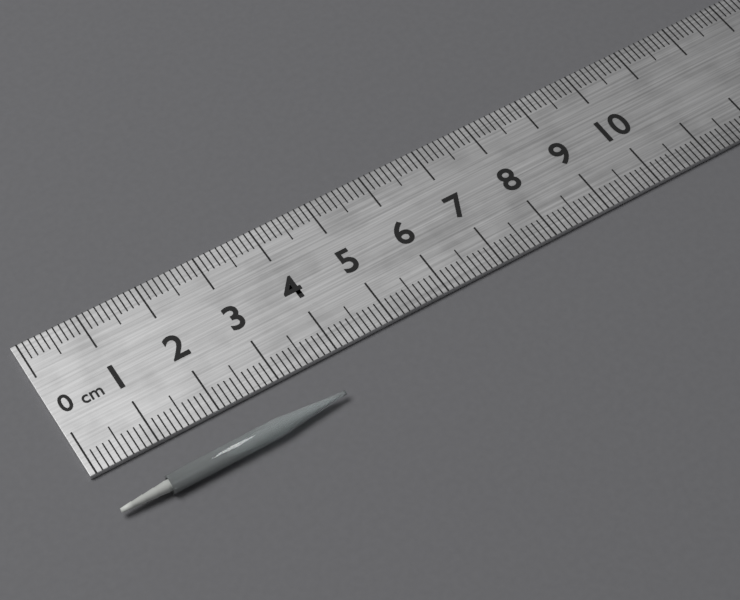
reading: 3.7 cm
